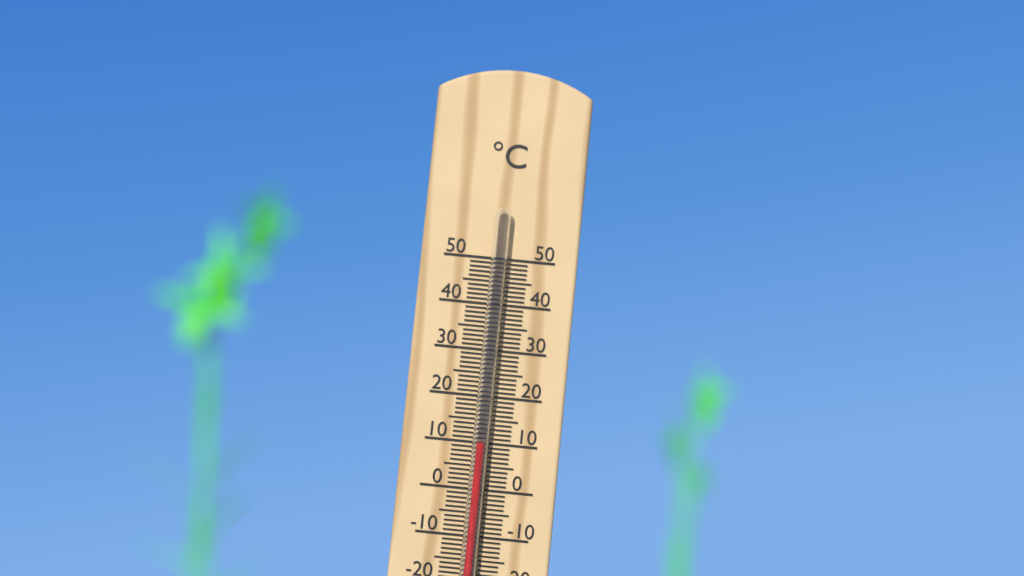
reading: 10 °C
